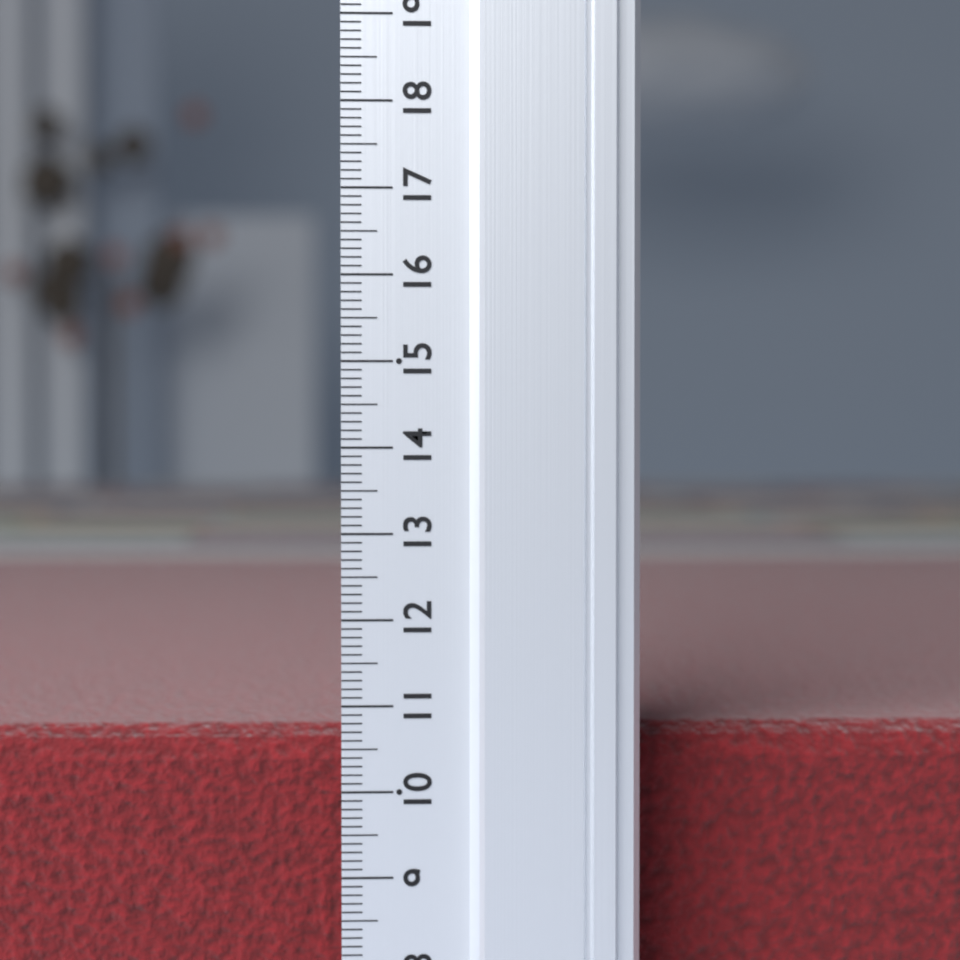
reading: 10.6 (no unit)
